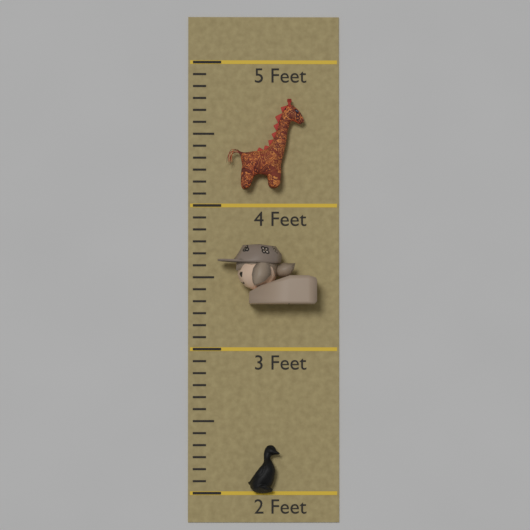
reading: 2.333333 Feet
